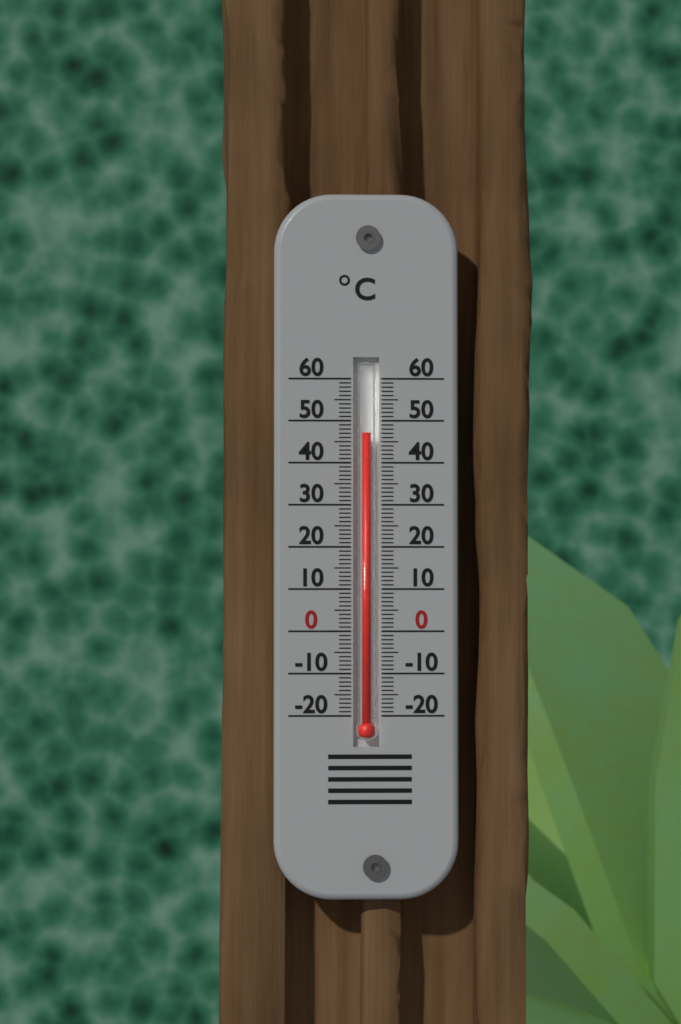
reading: 47 °C
